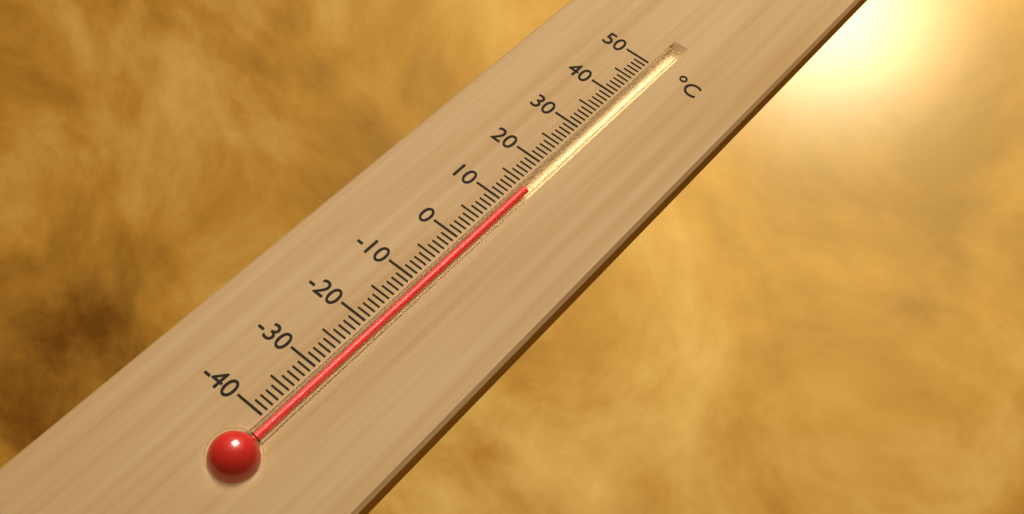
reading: 14 °C
